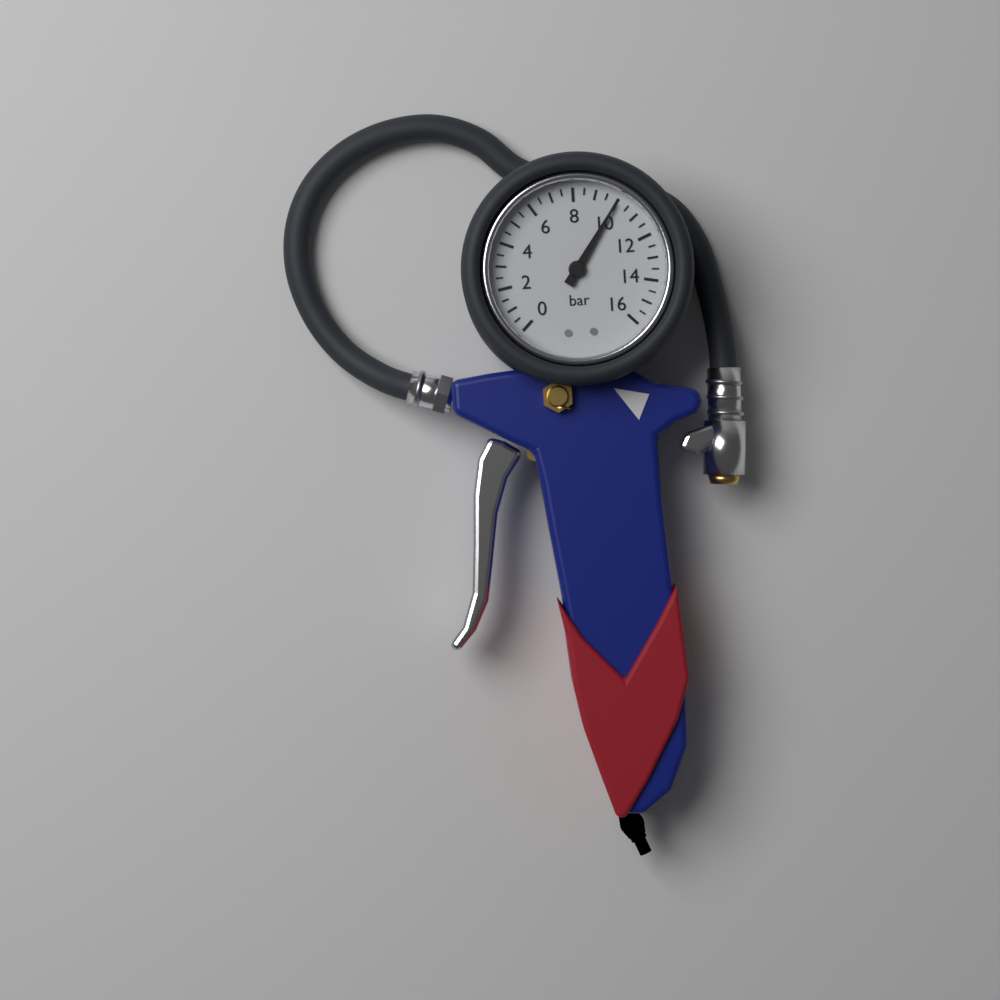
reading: 10.0 bar
